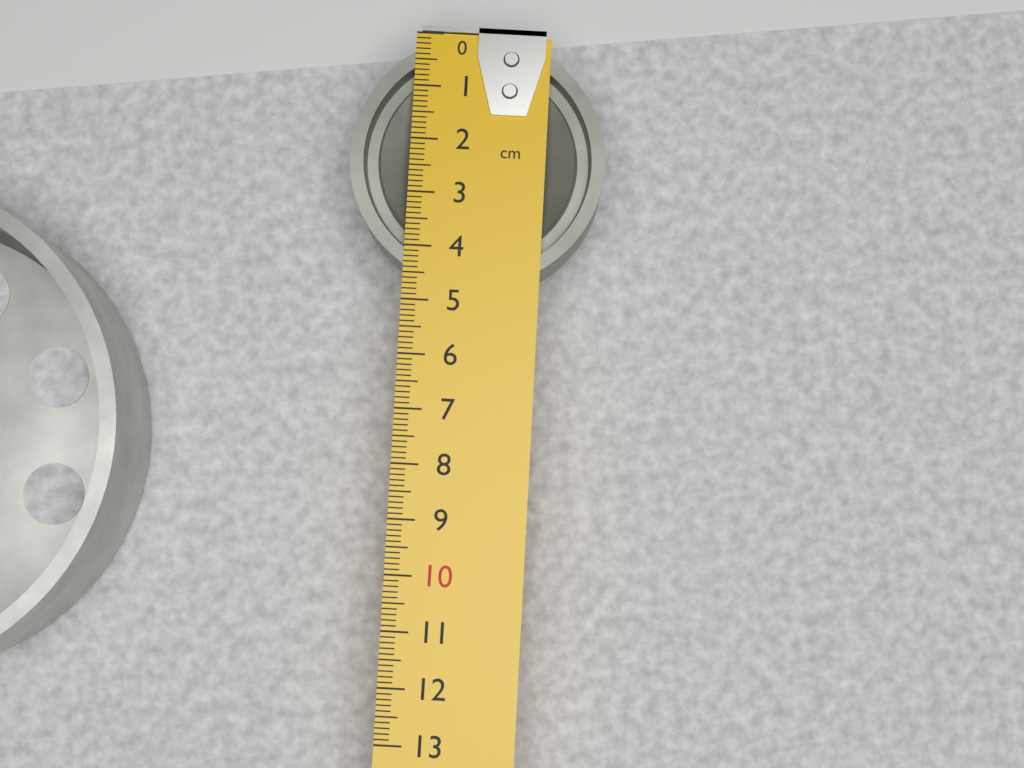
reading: 4.7 cm
